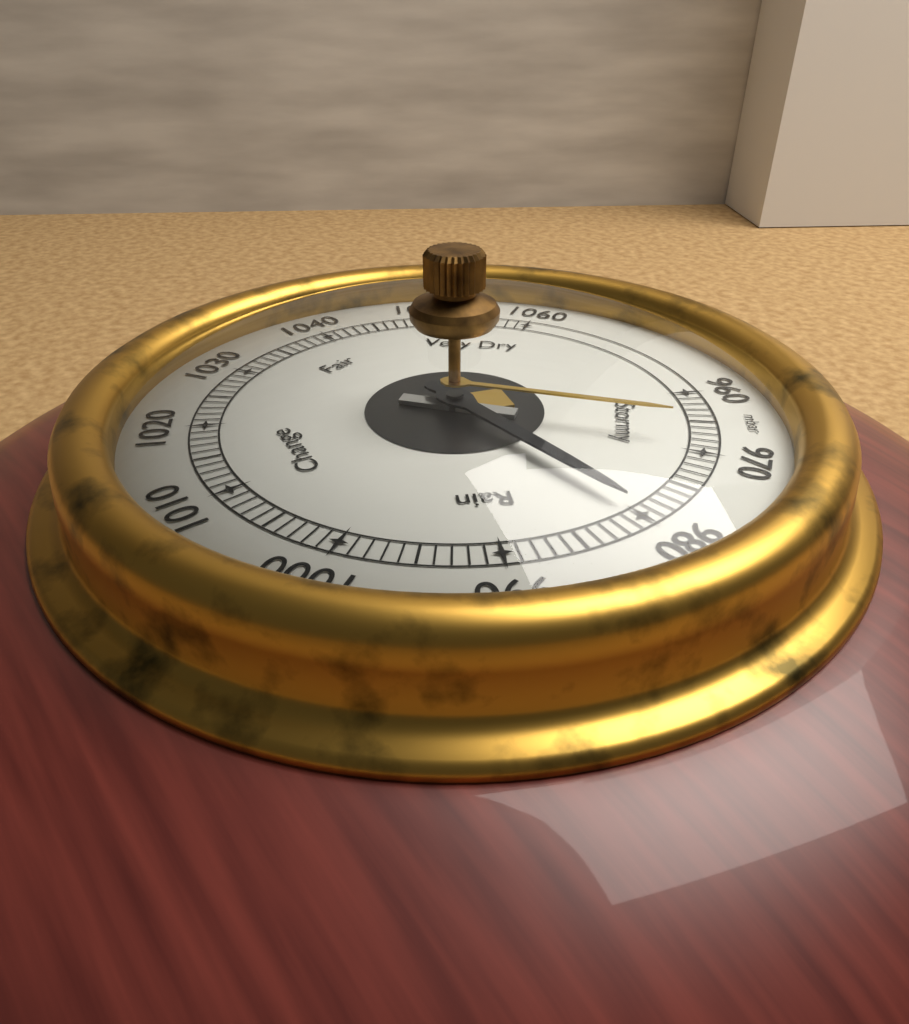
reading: 980 mbar
